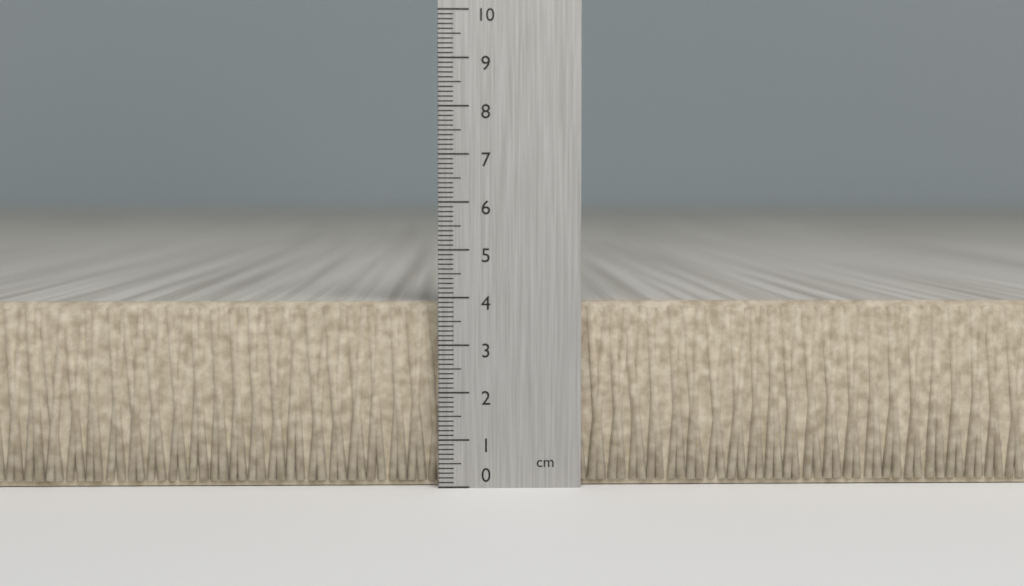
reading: 3.9 cm
